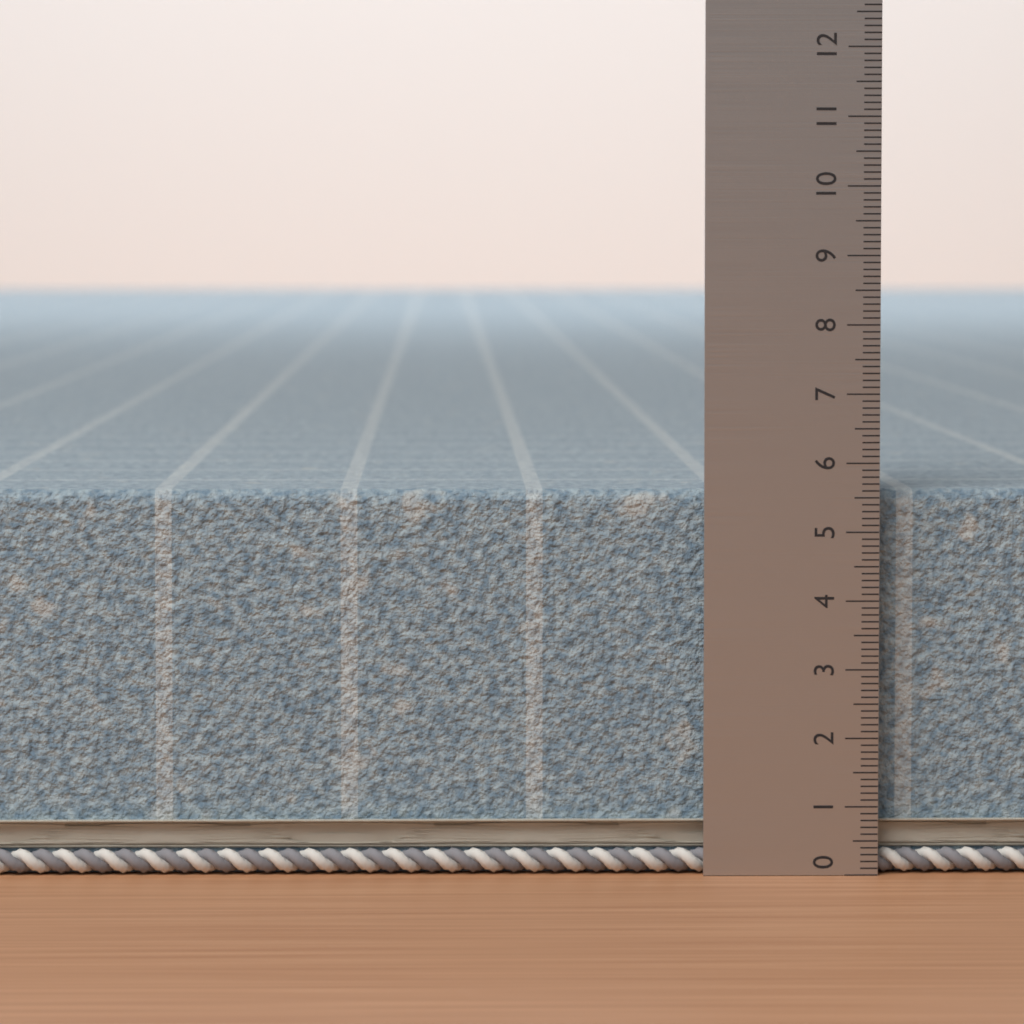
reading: 5.6 (no unit)
